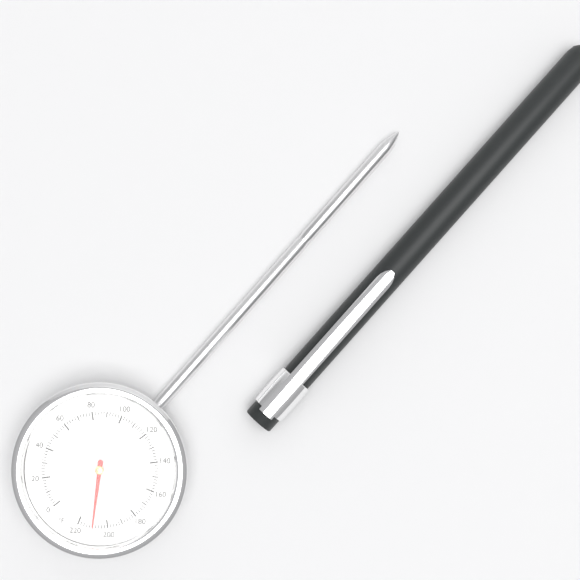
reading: 210 °F
